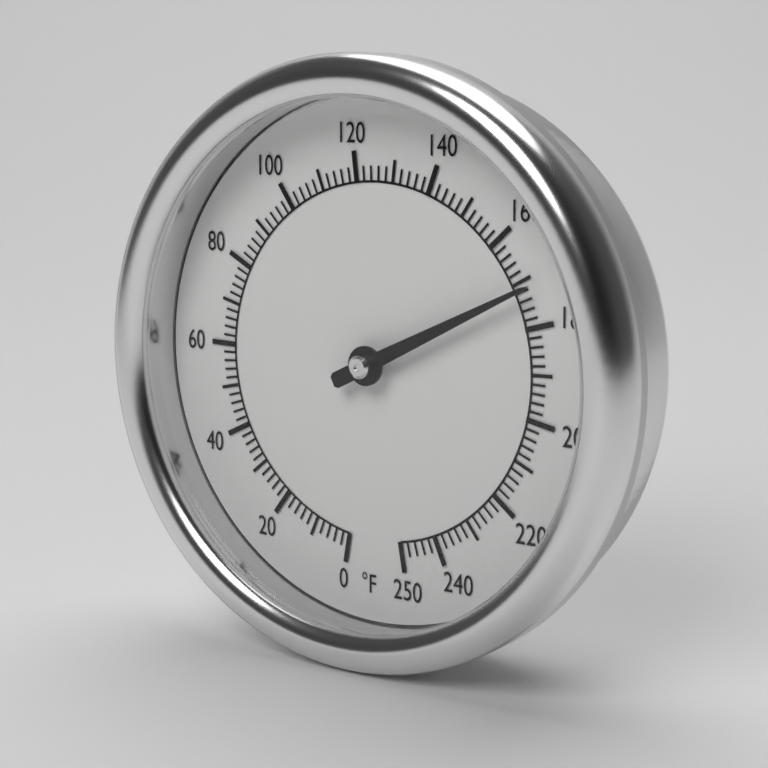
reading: 172 °F
